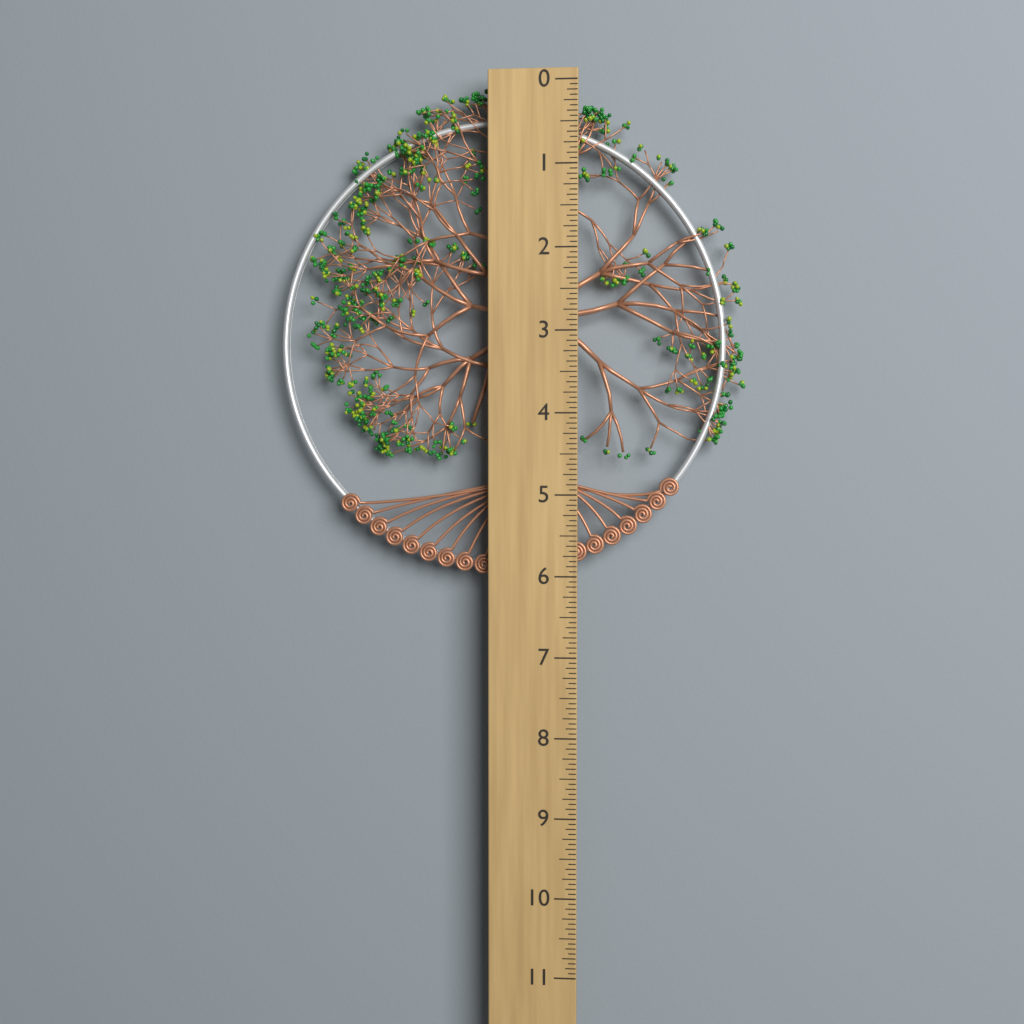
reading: 6.0000 (no unit)
